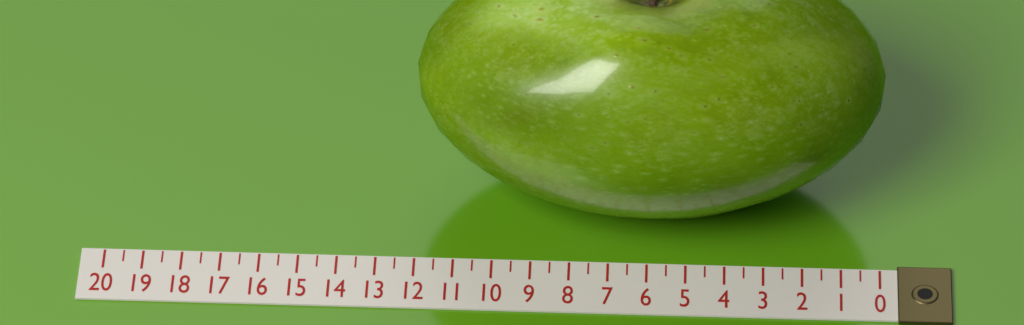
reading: 12.0 (no unit)
